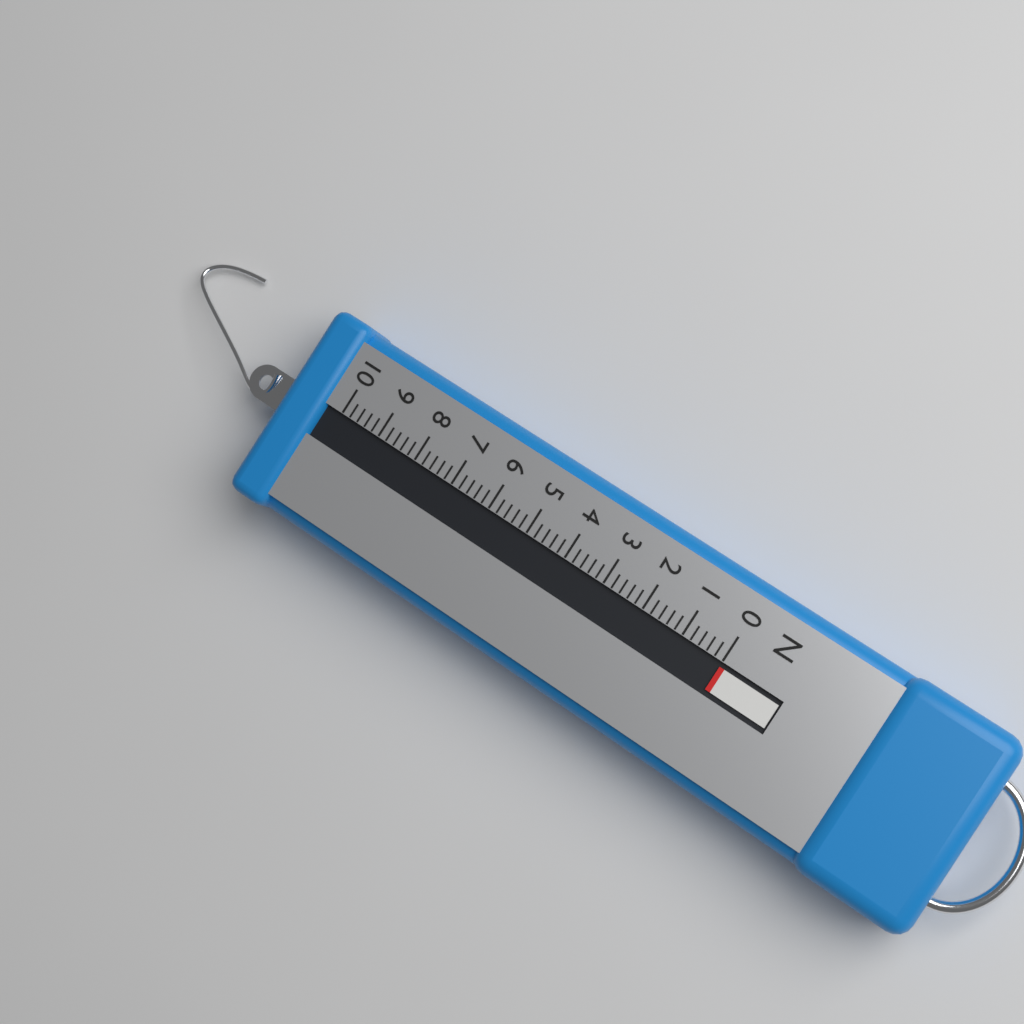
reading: 0.0 N
